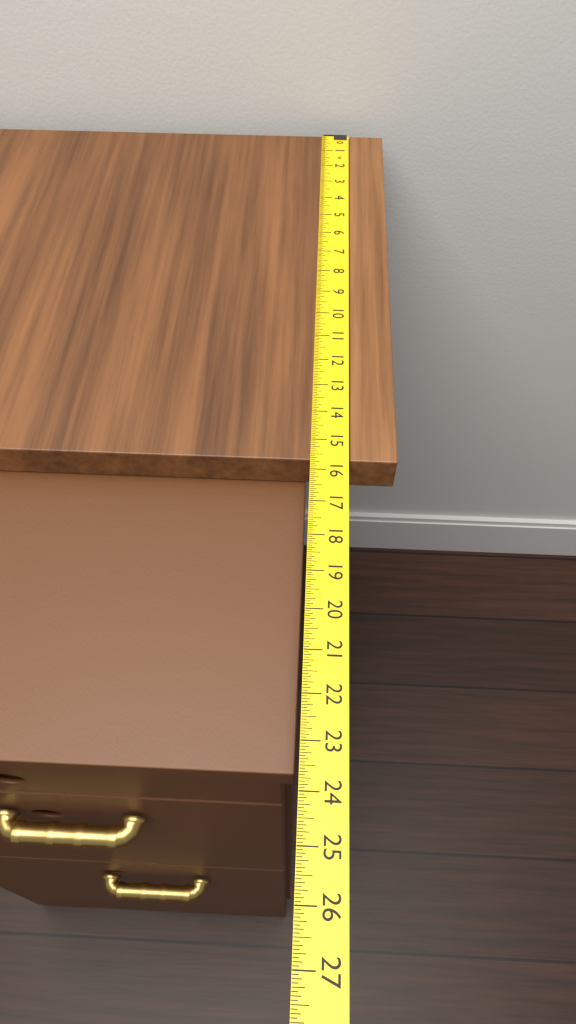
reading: 15.6875 in
